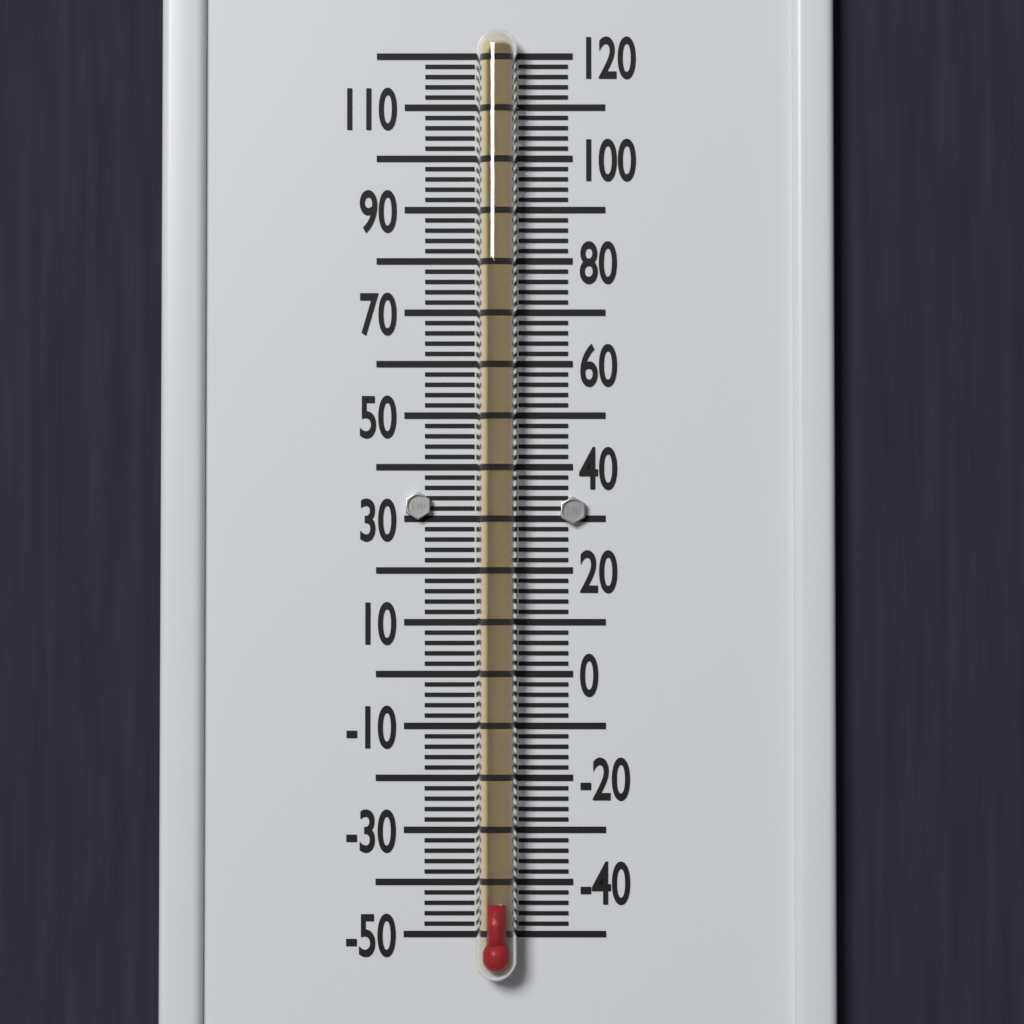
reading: -44 °F
